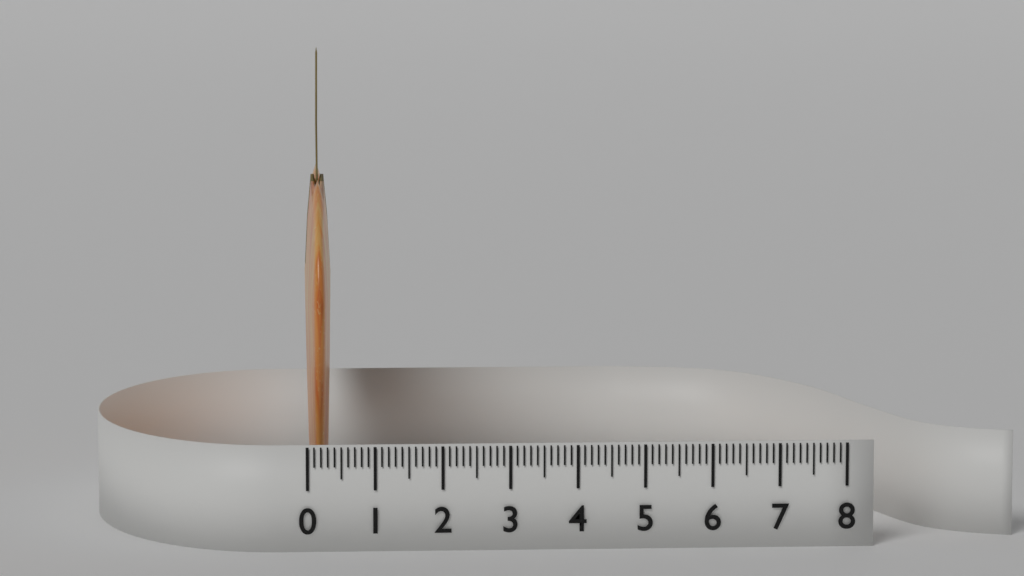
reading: 0.4 (no unit)
